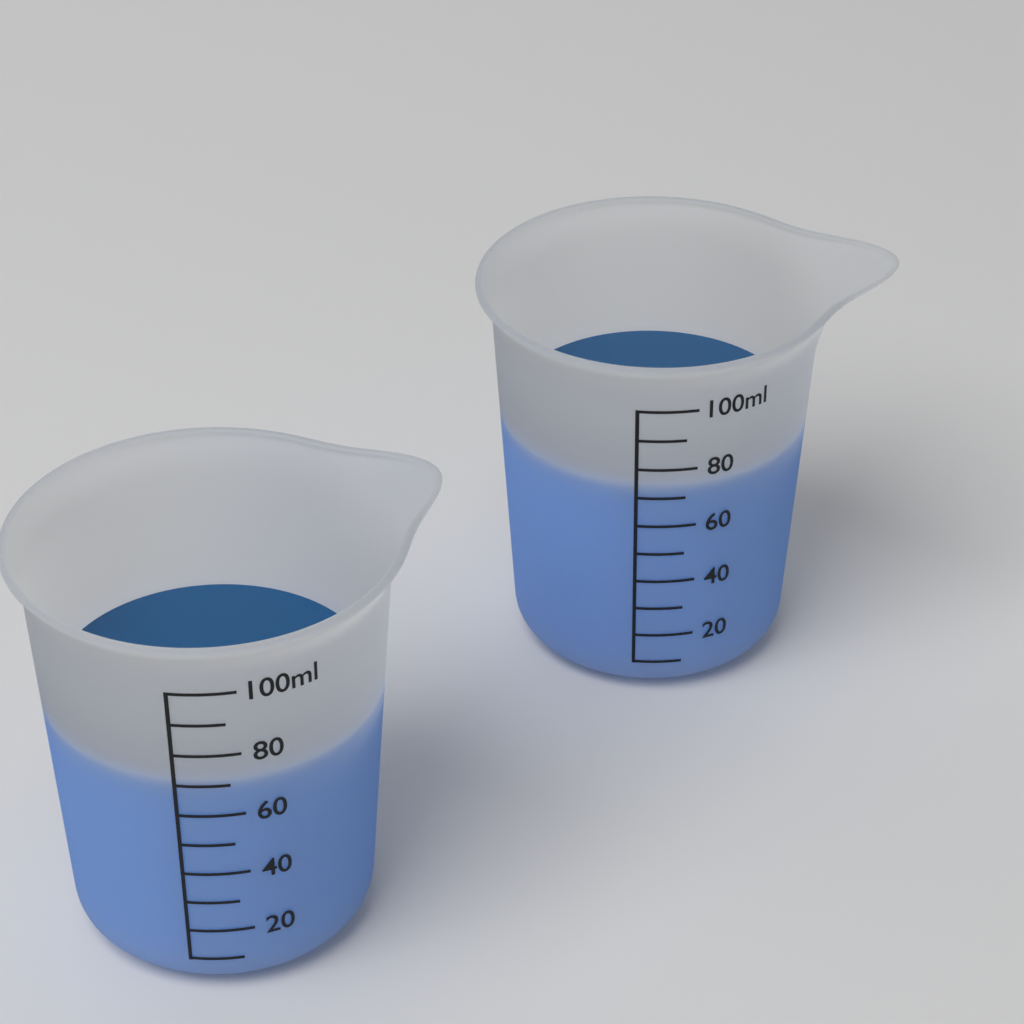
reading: 72 ml
